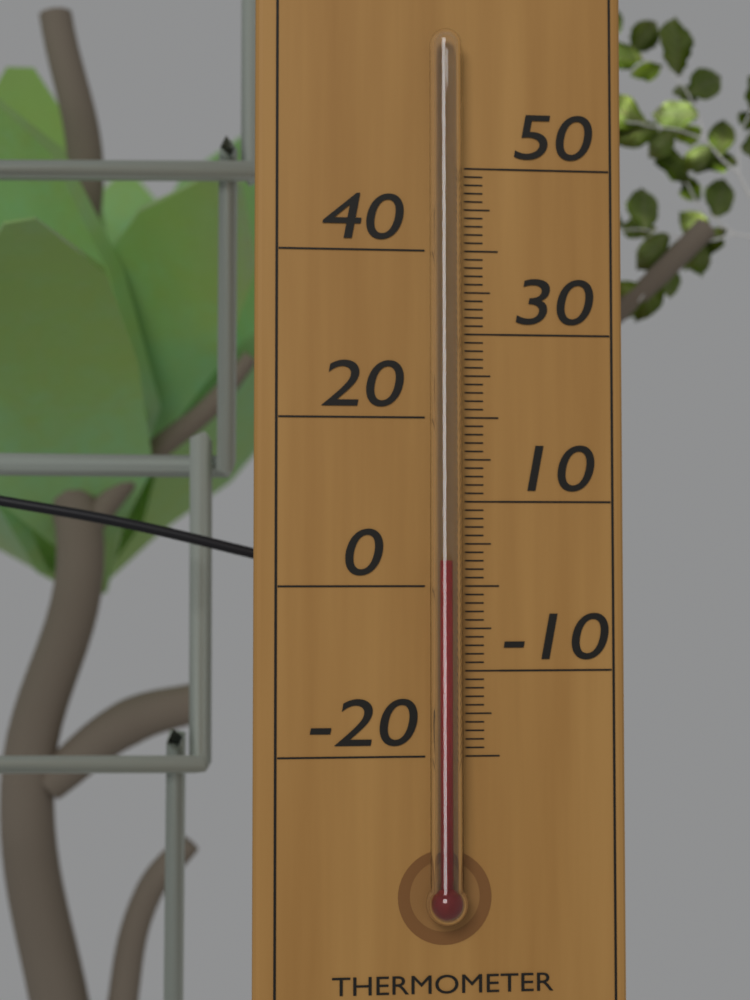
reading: 3 °C
